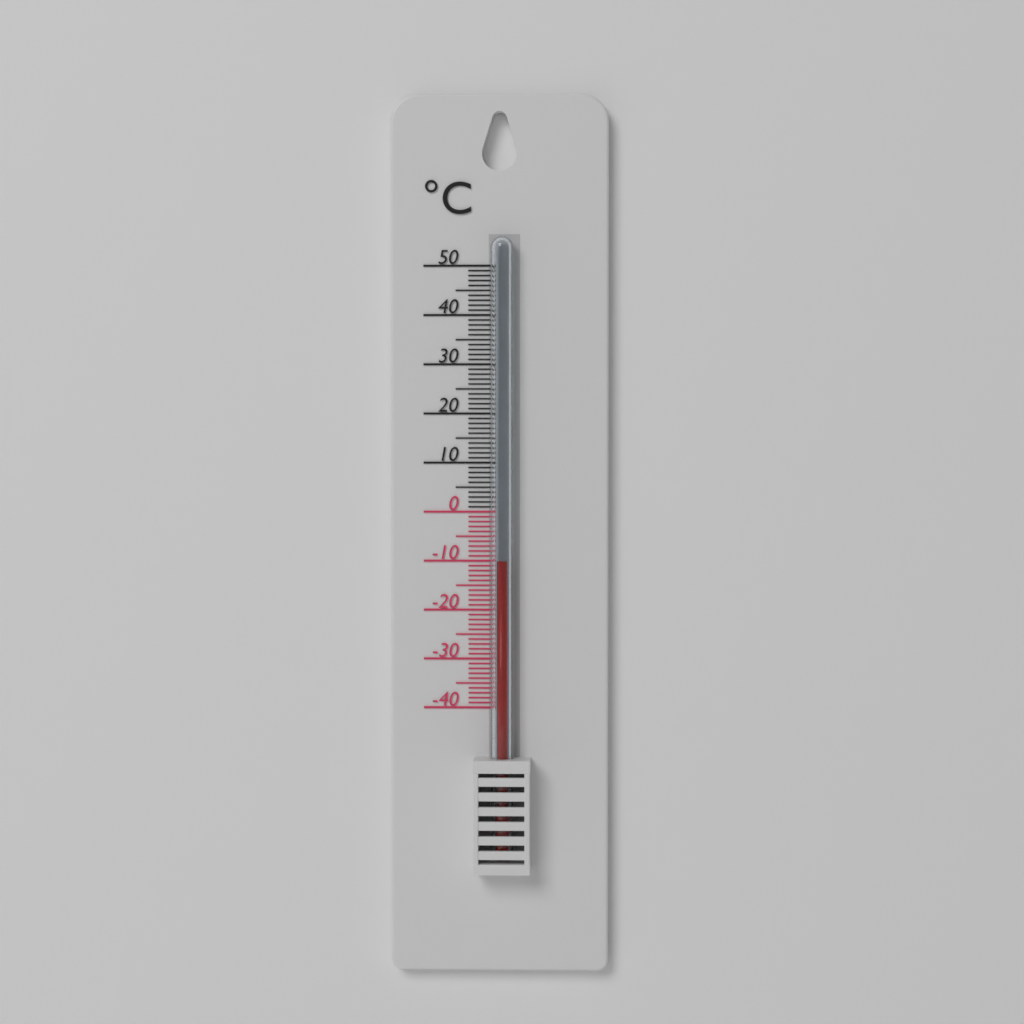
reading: -10 °C
